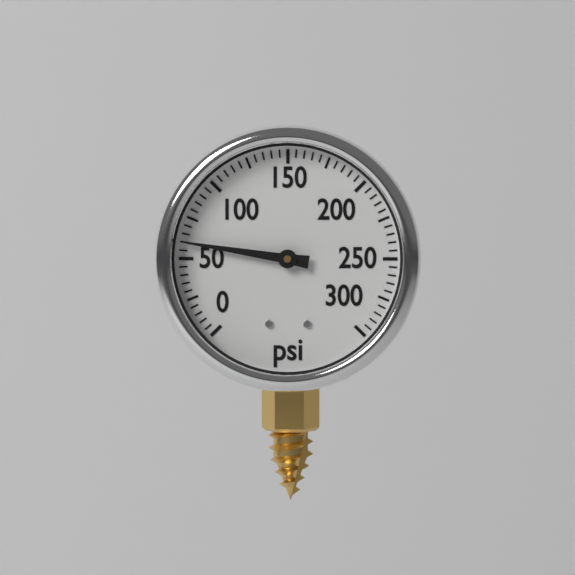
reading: 60 psi
